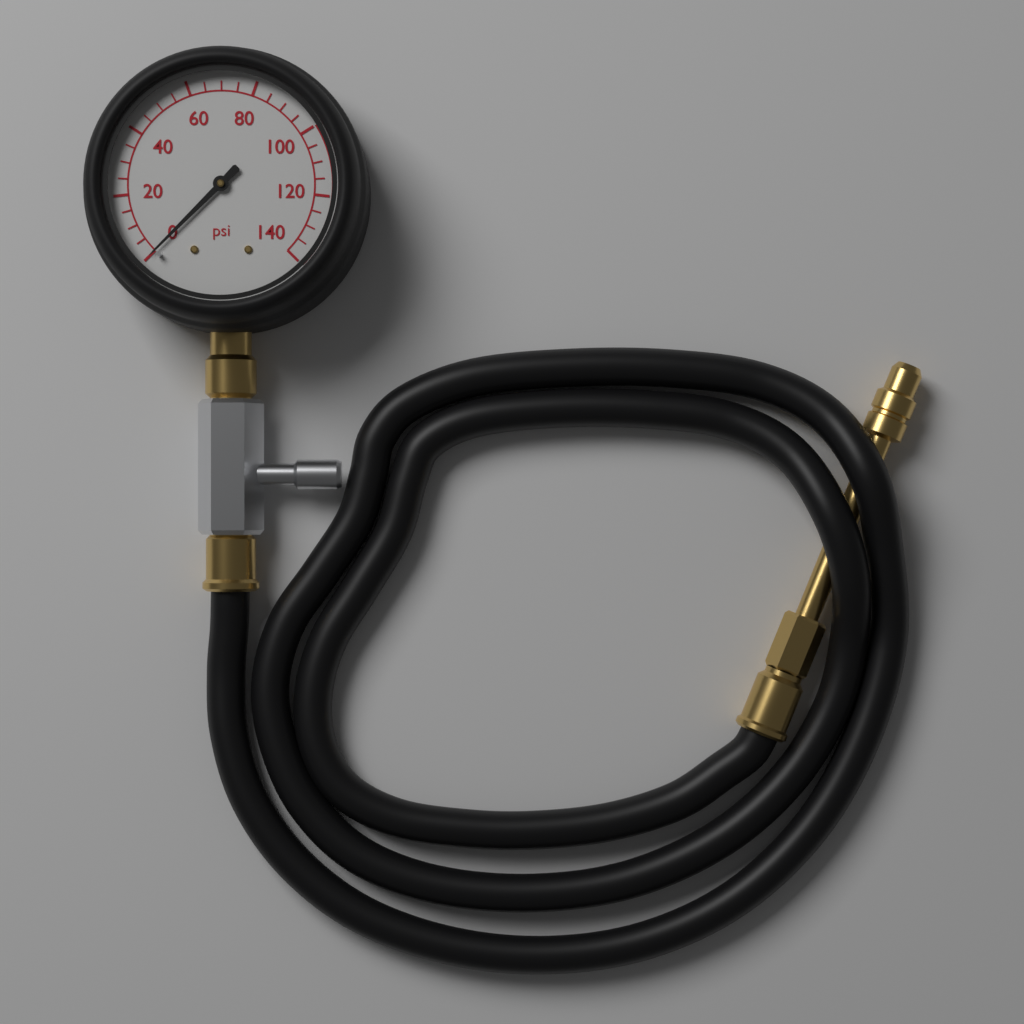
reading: 0 psi
